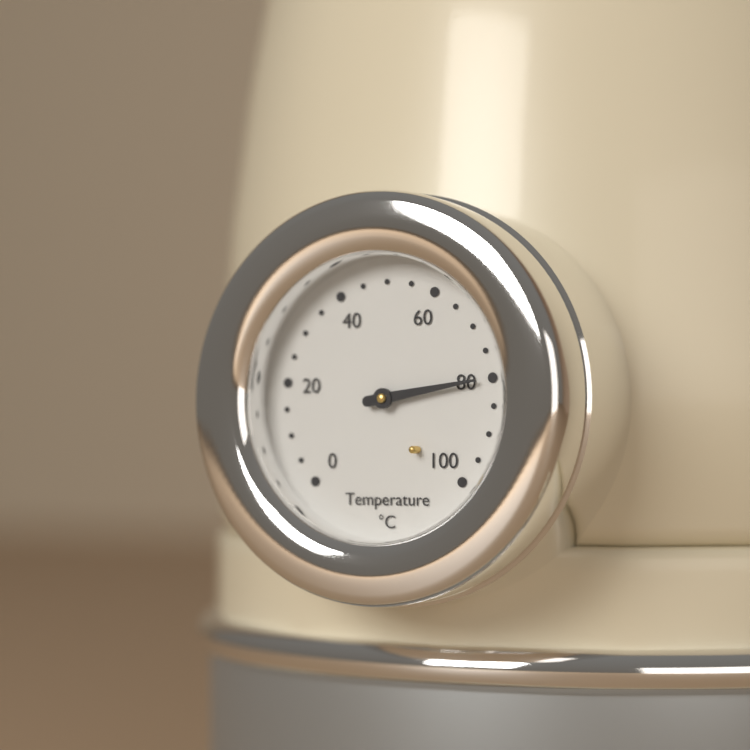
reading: 80 °C
